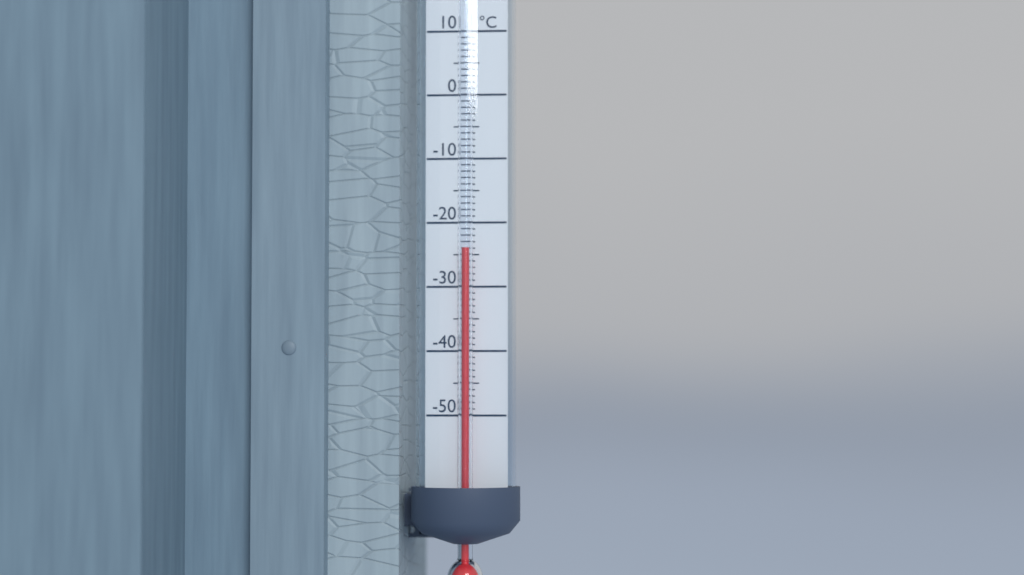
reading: -24 °C
